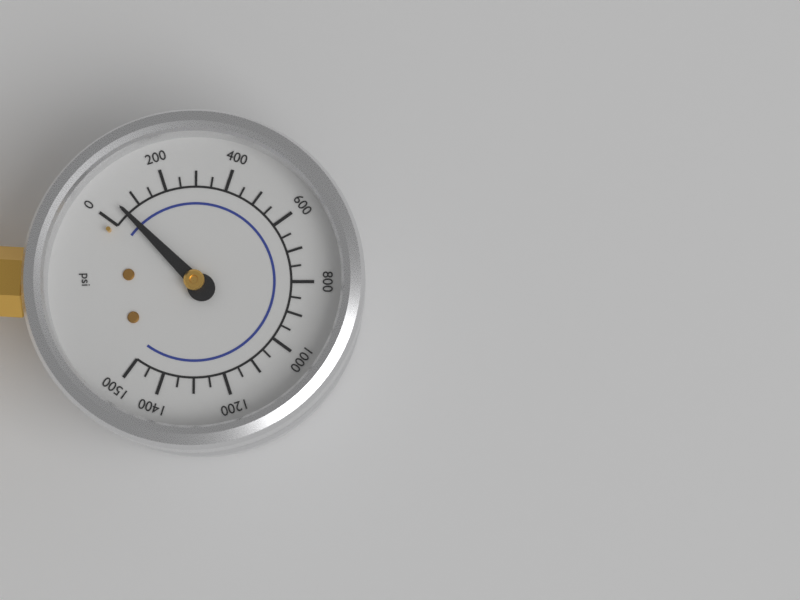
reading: 50 psi
